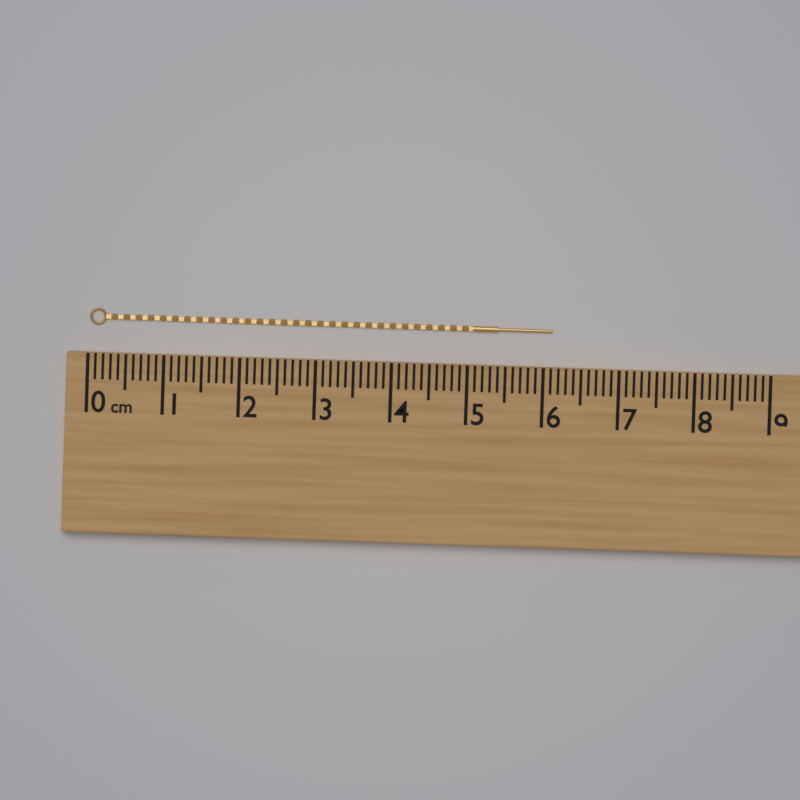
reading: 6.1 cm
